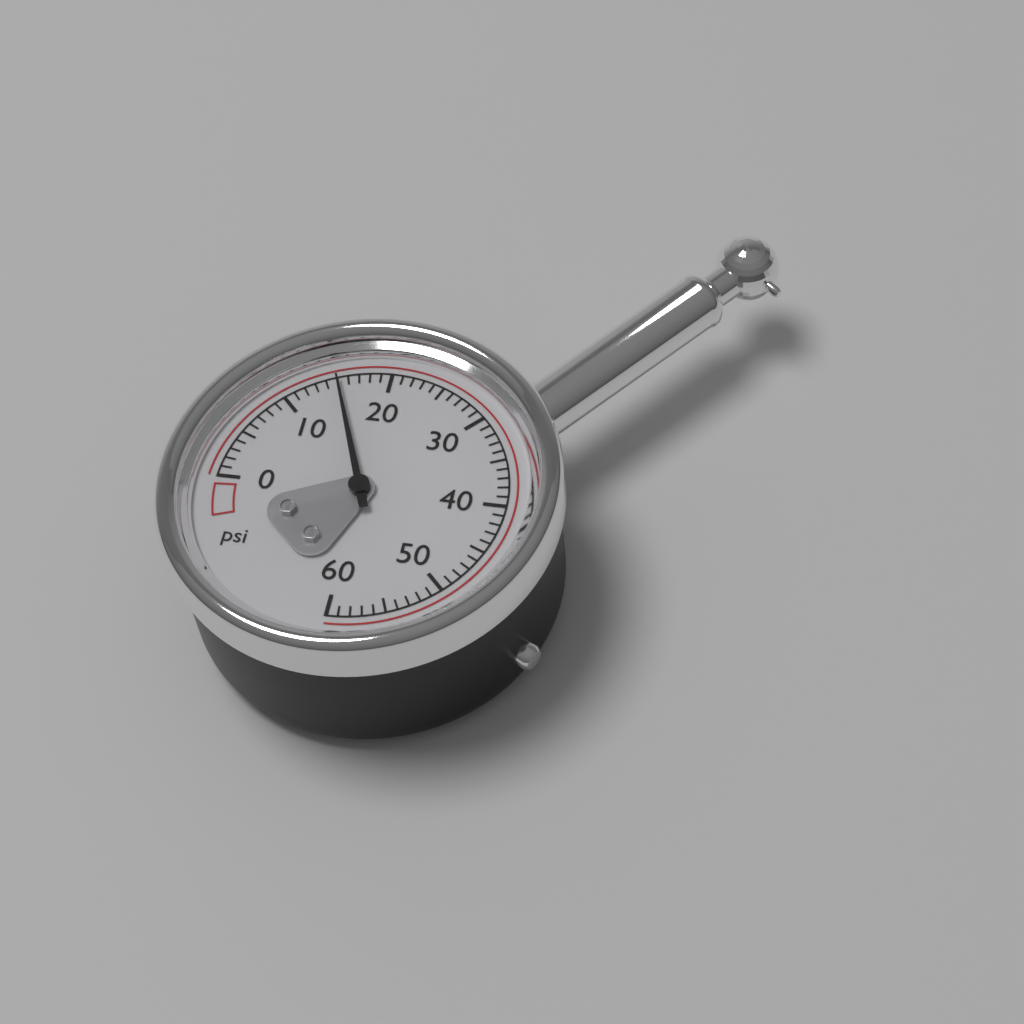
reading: 15 psi
